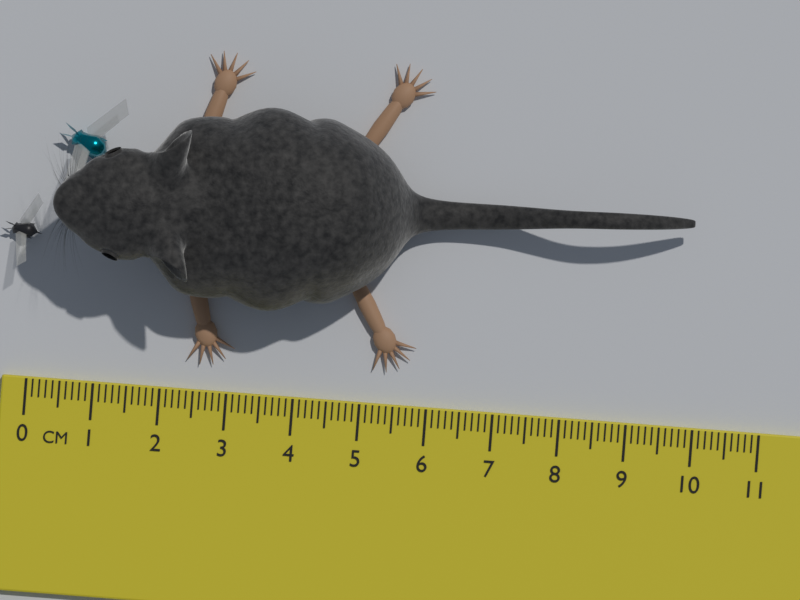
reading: 9.8 cm
